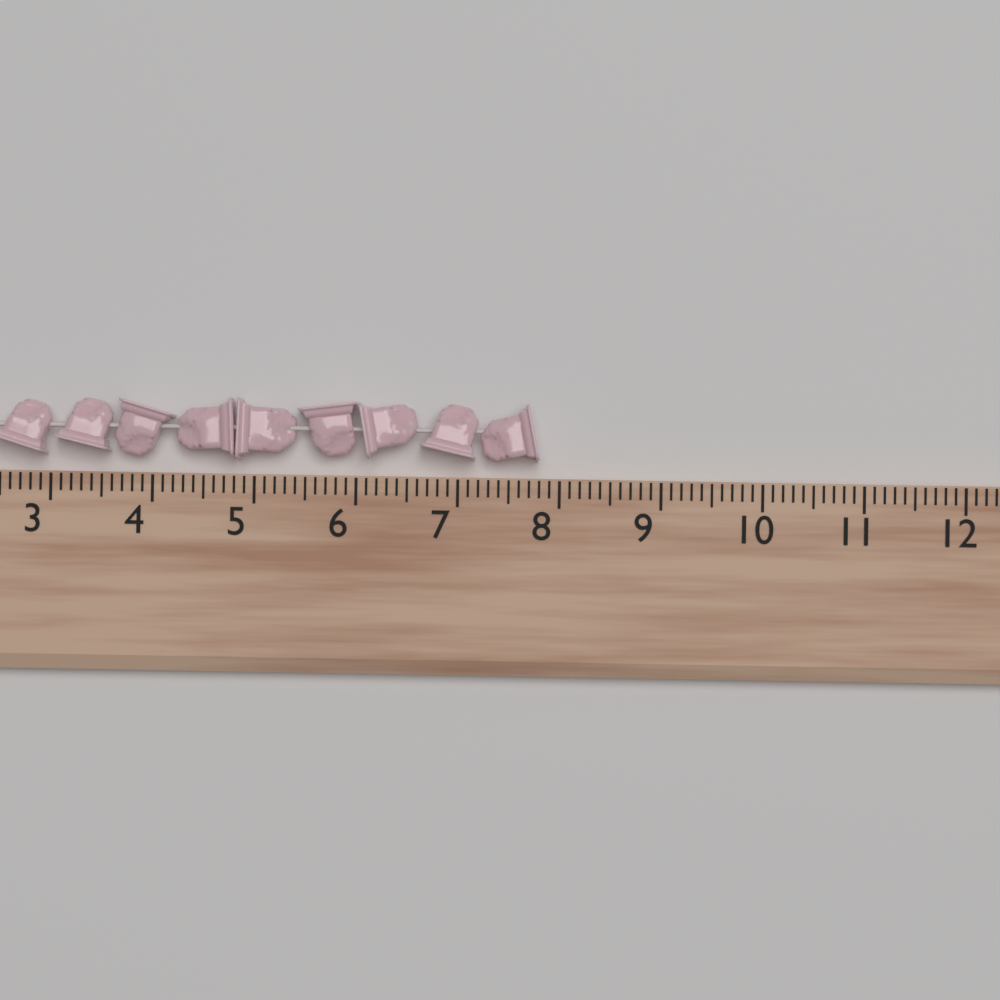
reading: 7.8 (no unit)
